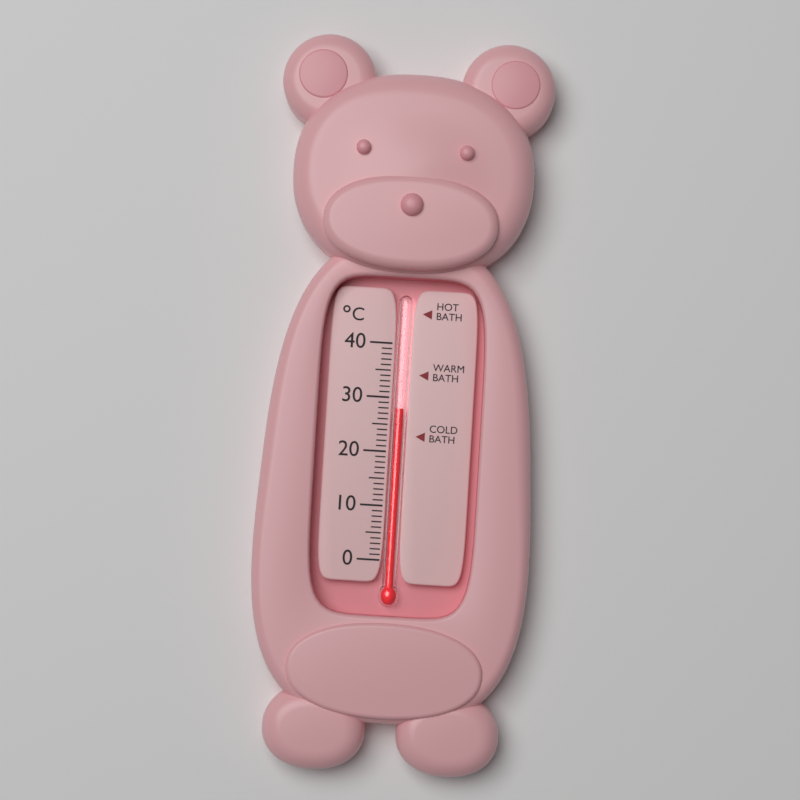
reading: 28 °C
